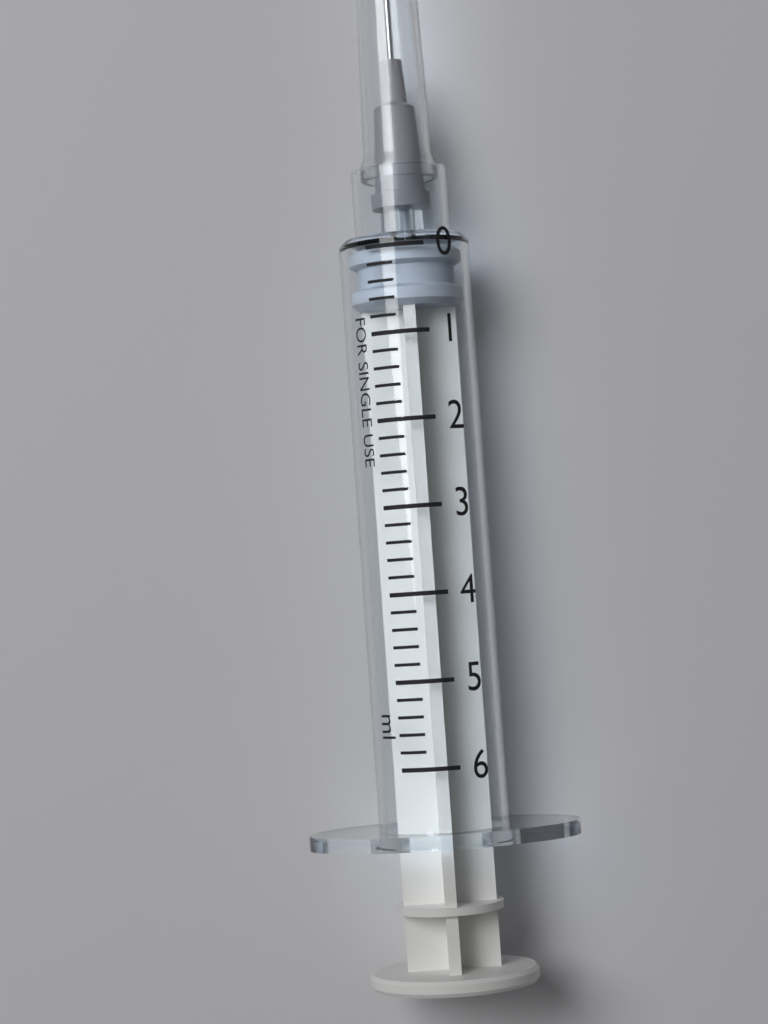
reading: 0.0 ml
